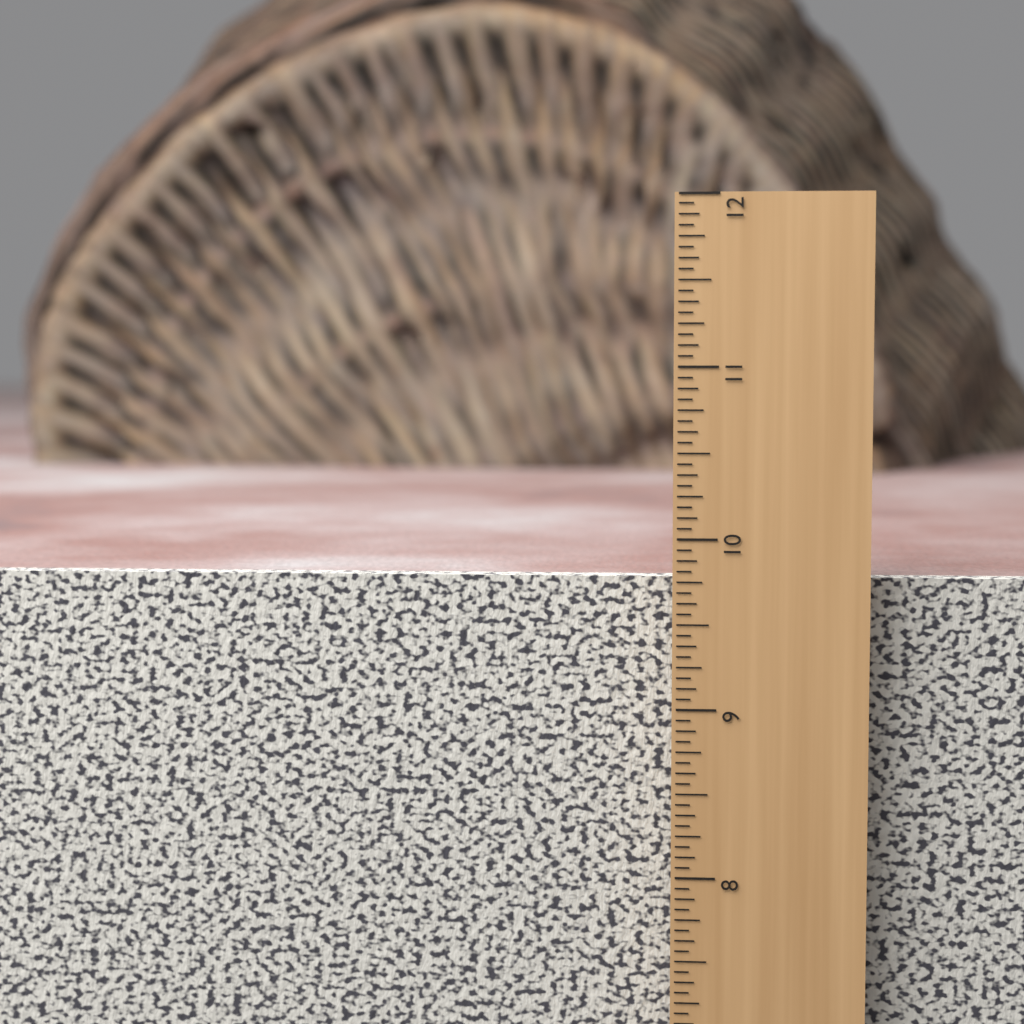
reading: 9.7500 in
